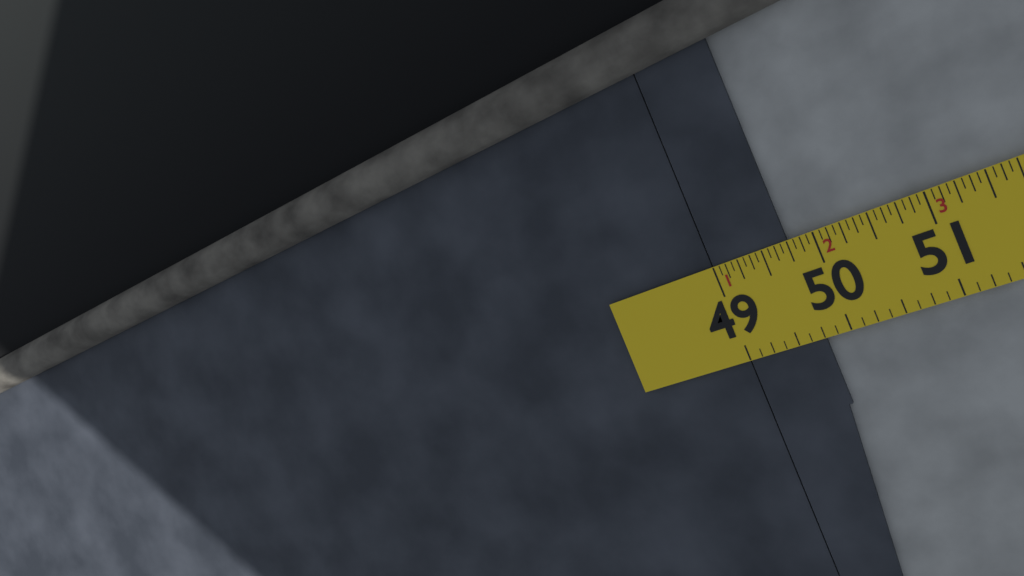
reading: 49.7500 in
